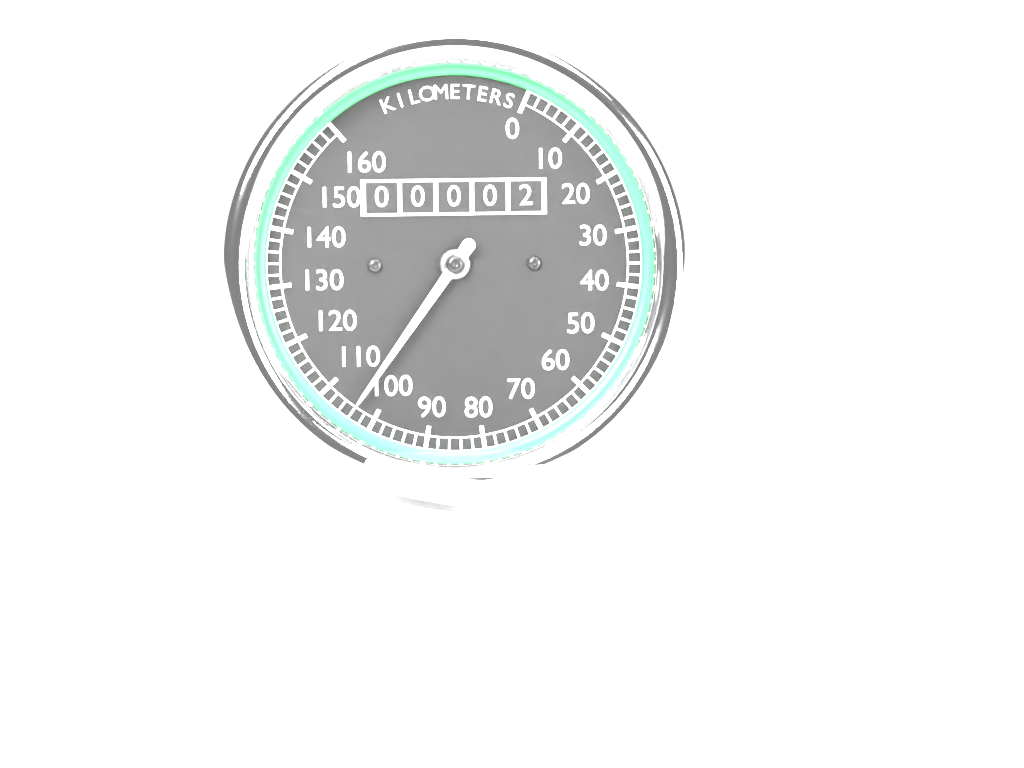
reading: 104 km/h
